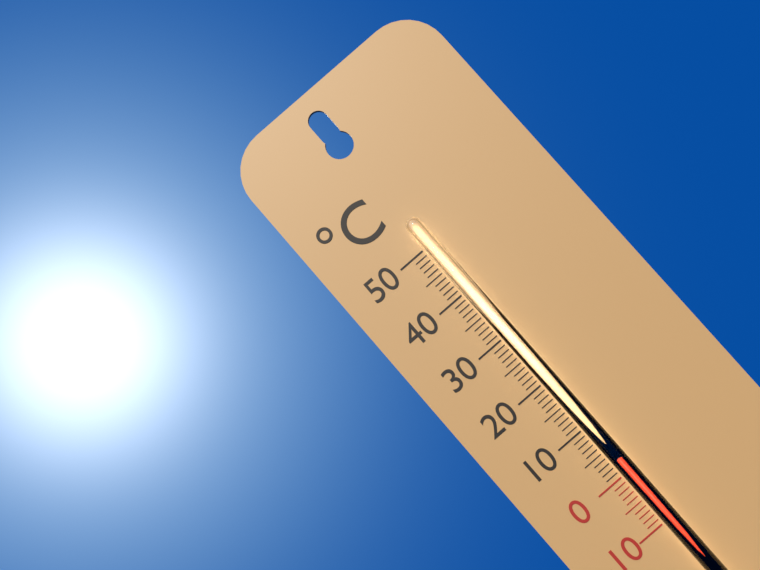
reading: 3 °C
